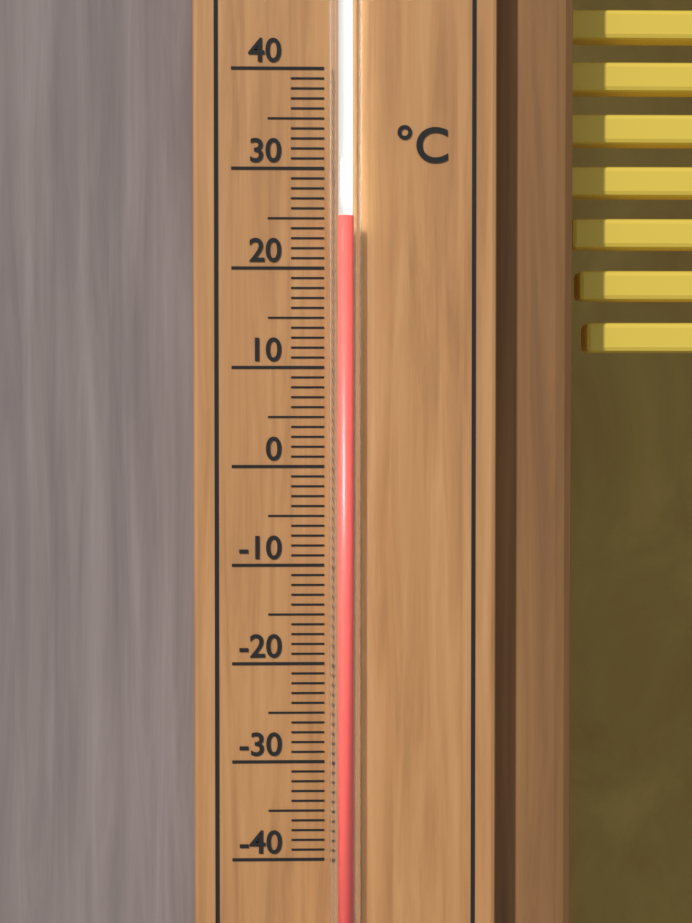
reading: 25 °C
